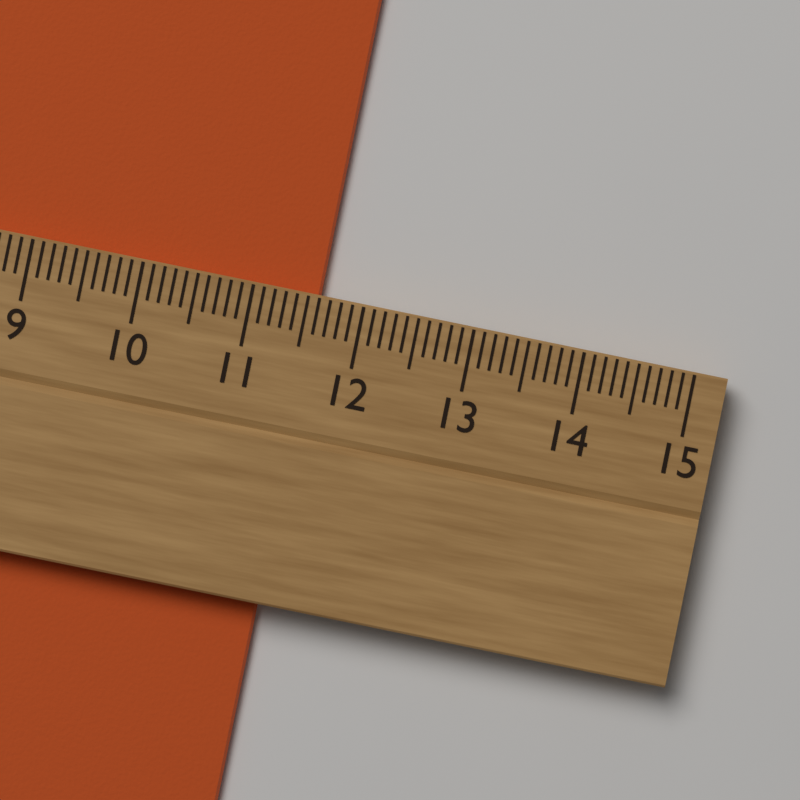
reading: 11.6 cm
